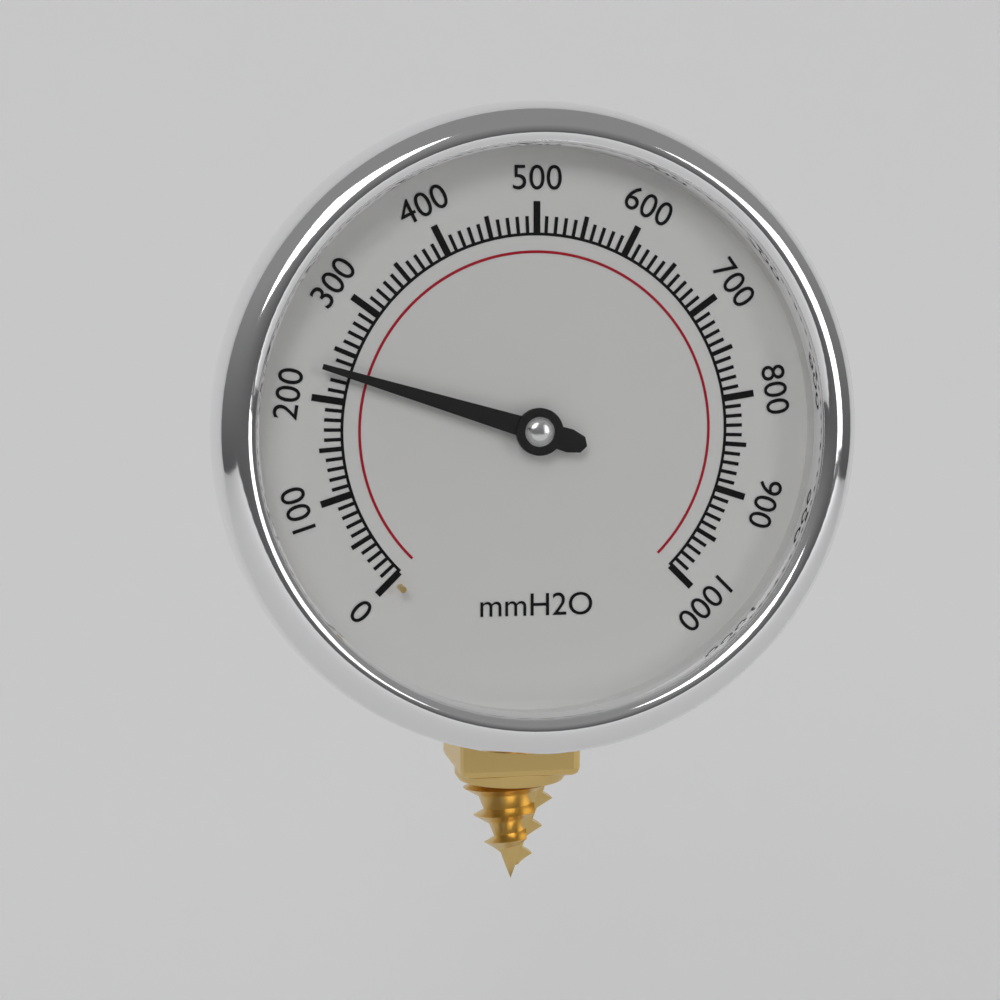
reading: 230 mmH2O
